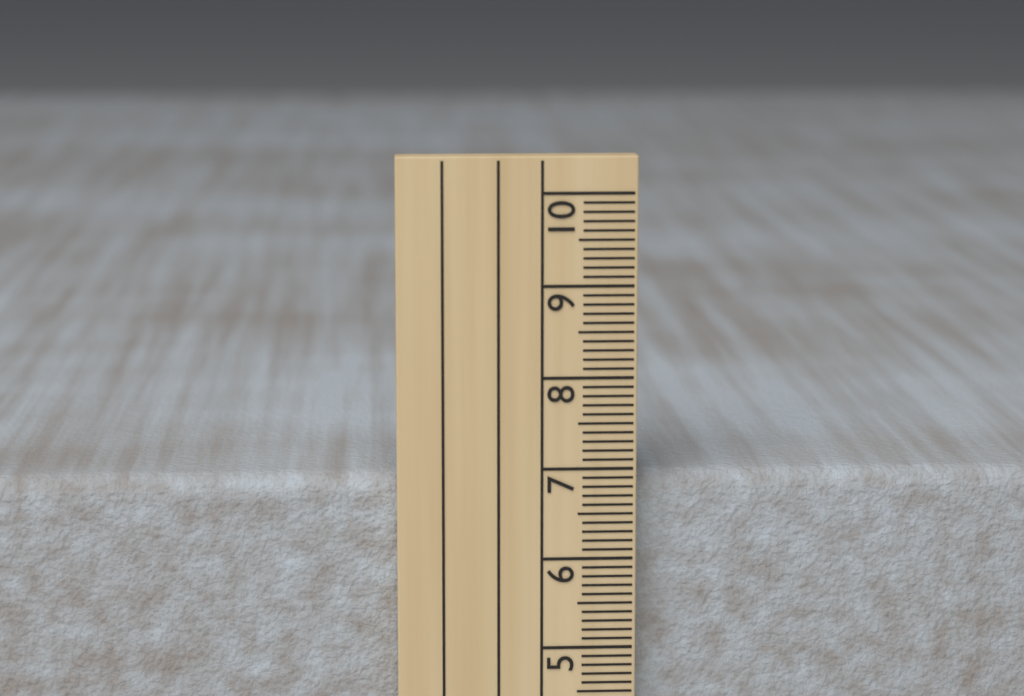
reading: 6.9 cm
